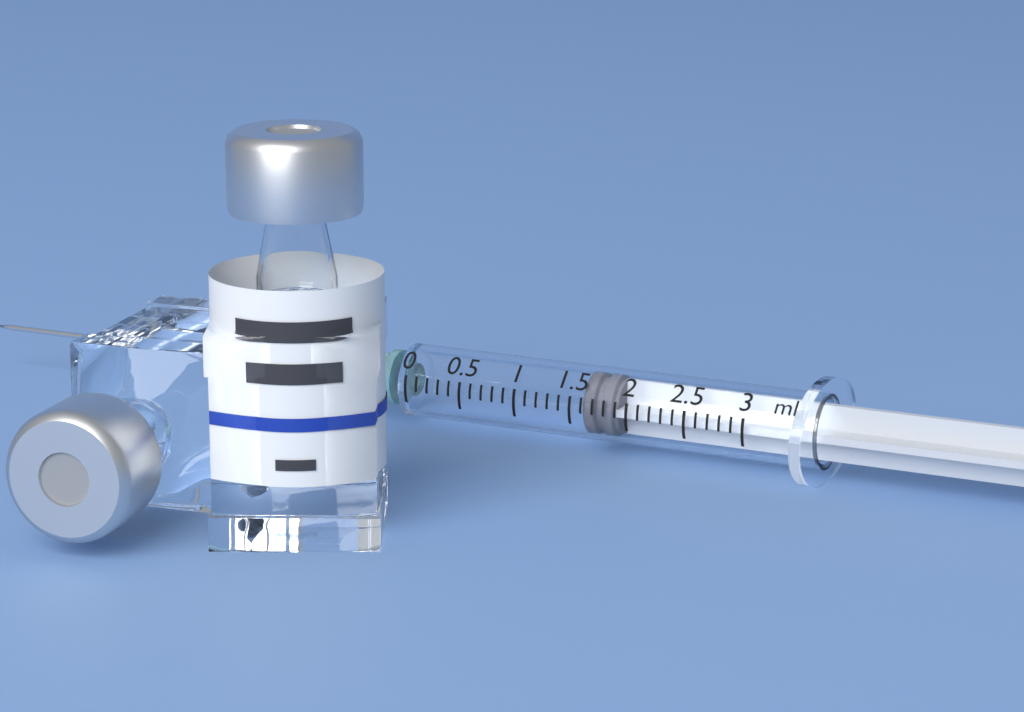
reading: 1.6 ml
